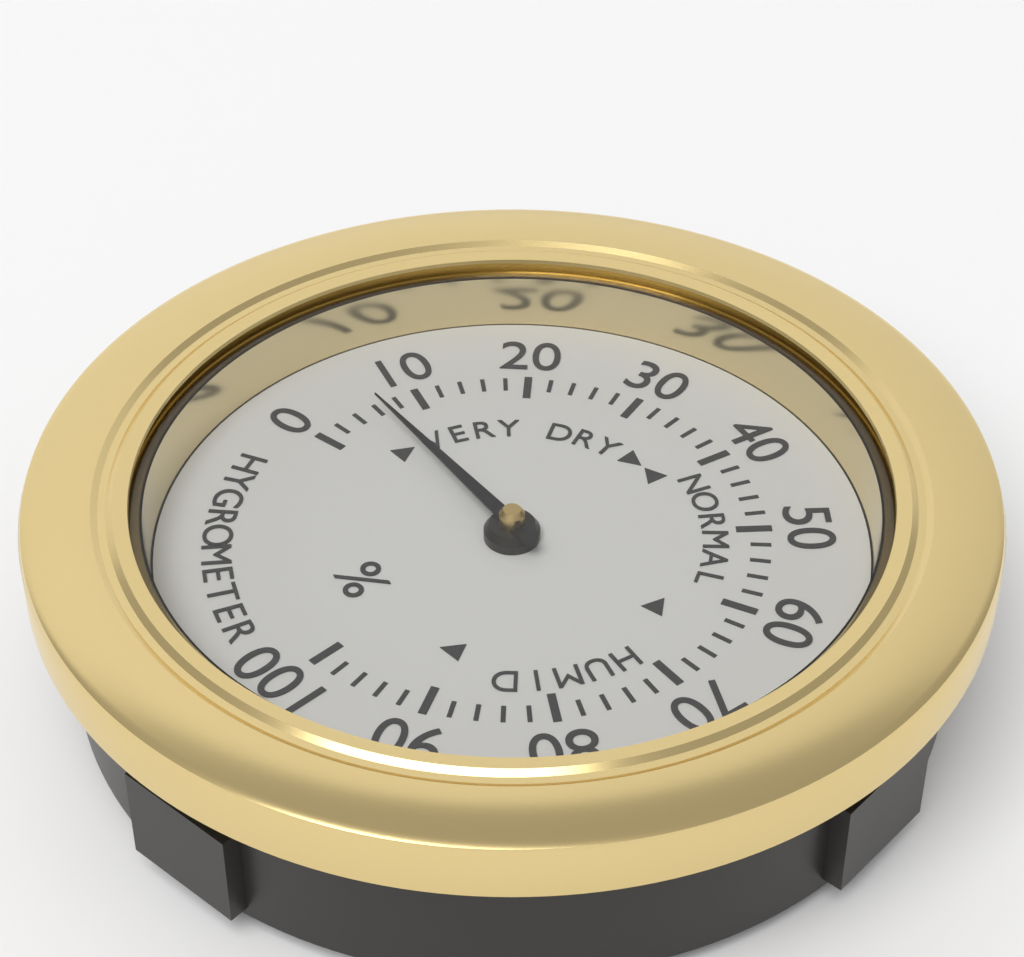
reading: 6 %
